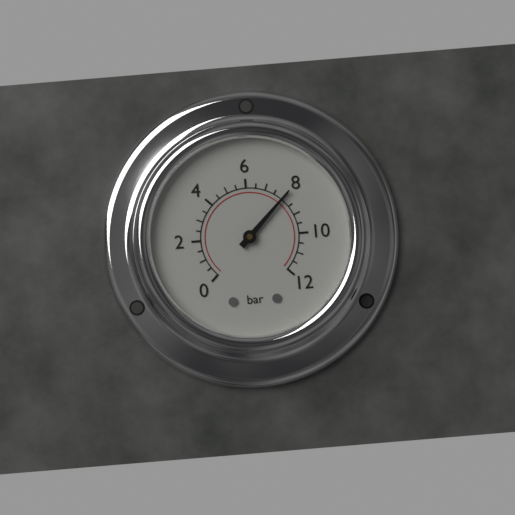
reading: 8.0 bar
